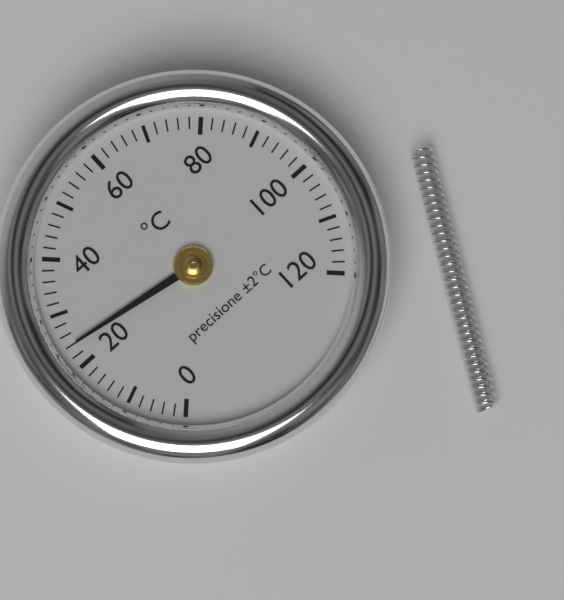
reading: 24 °C
